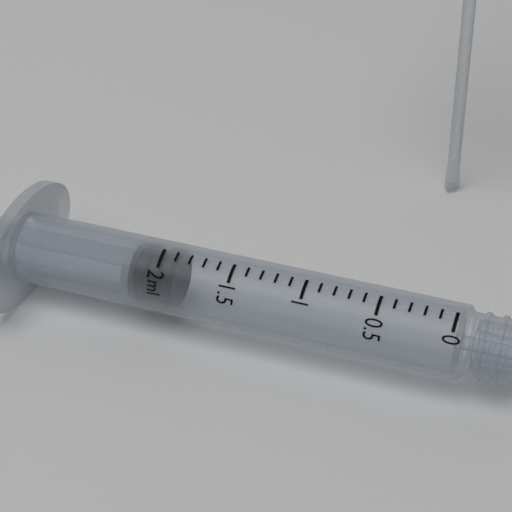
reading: 1.9 ml
